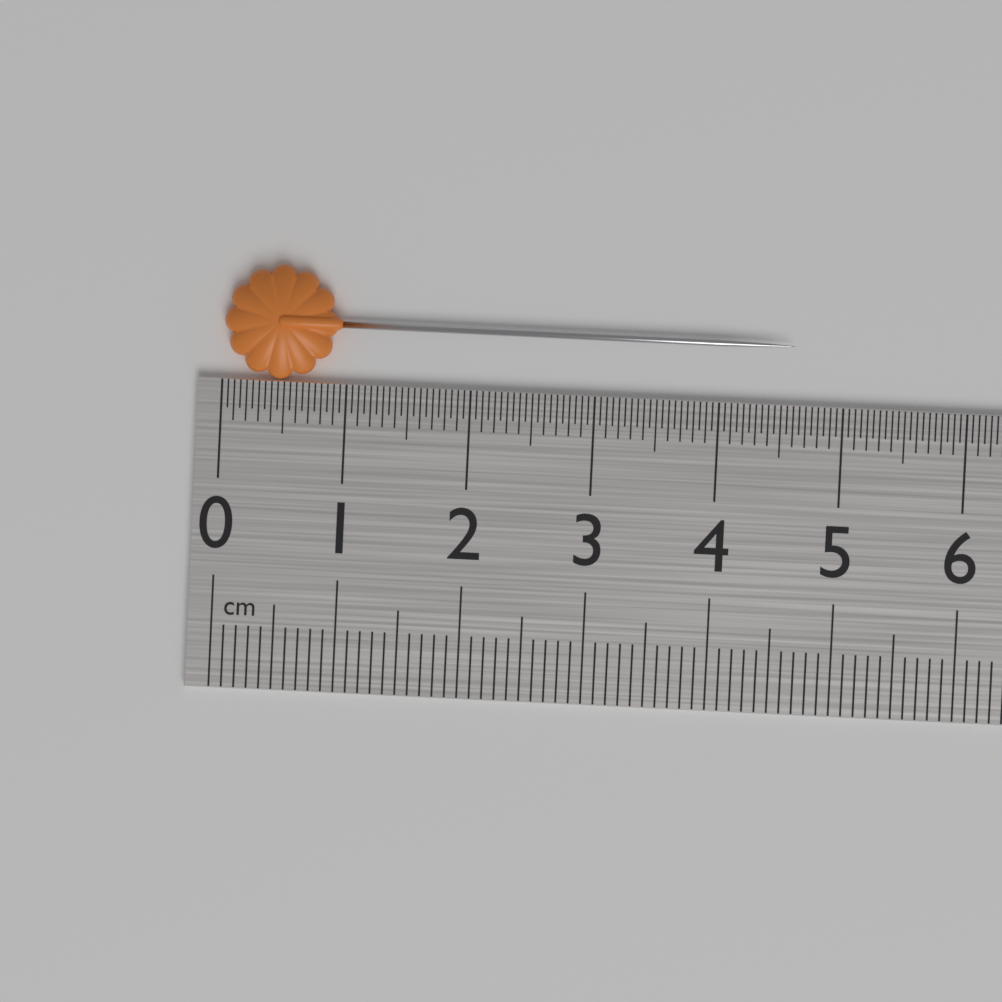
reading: 4.60 cm
